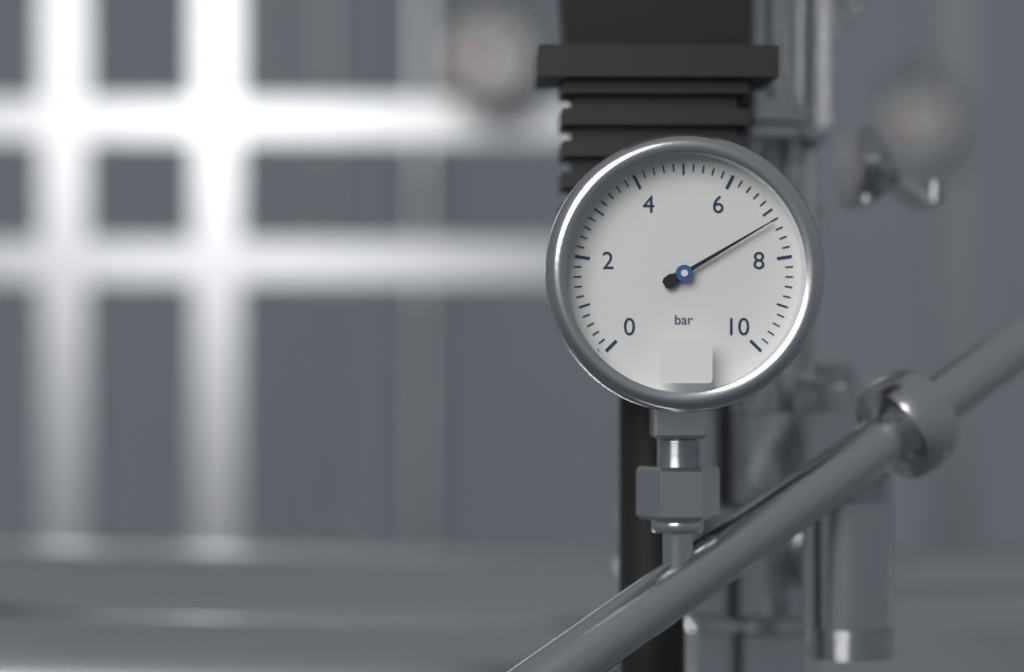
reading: 7.2 bar
